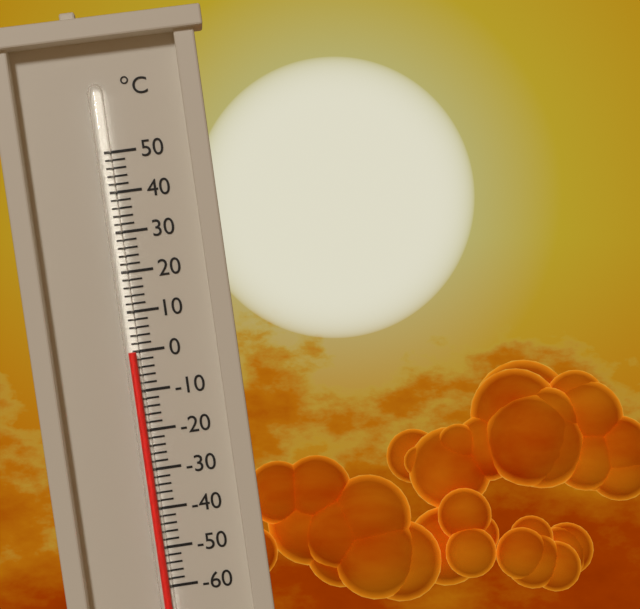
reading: 0 °C
